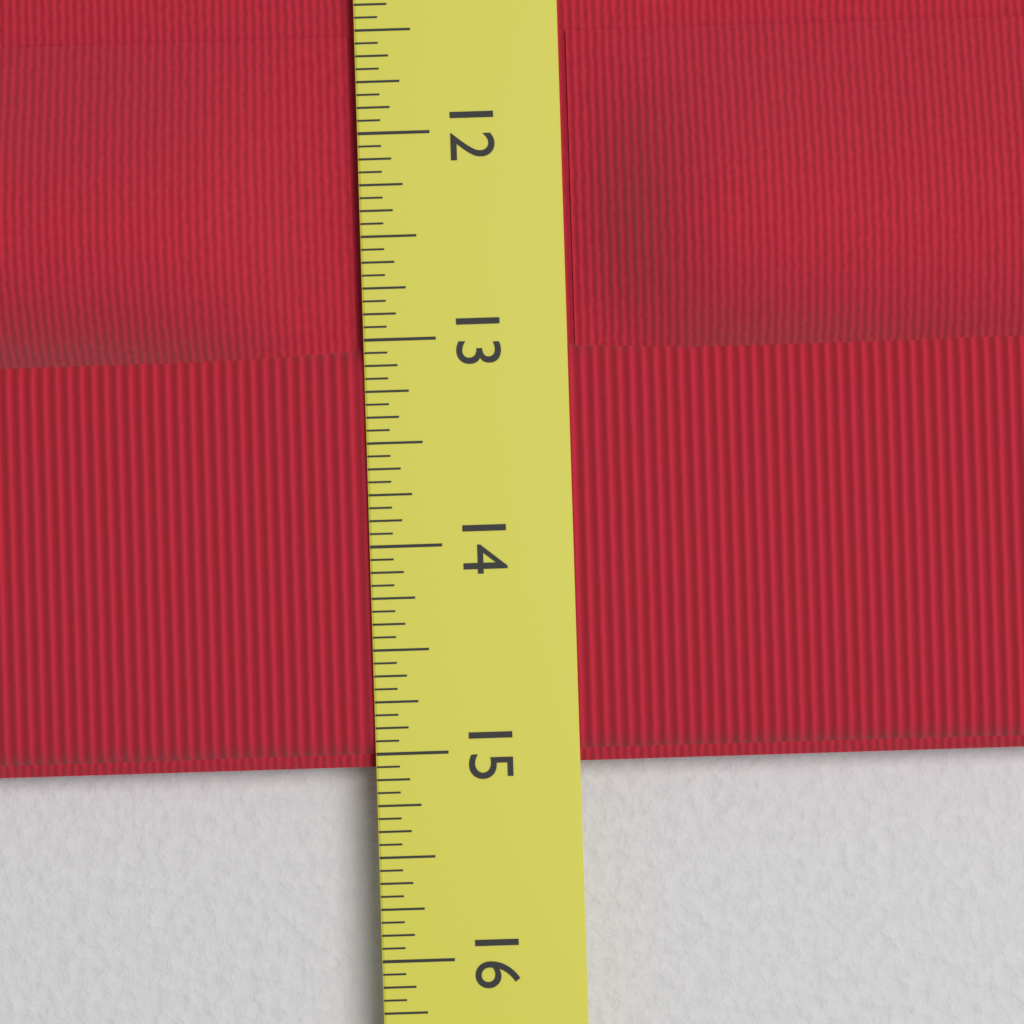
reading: 15.0625 in
